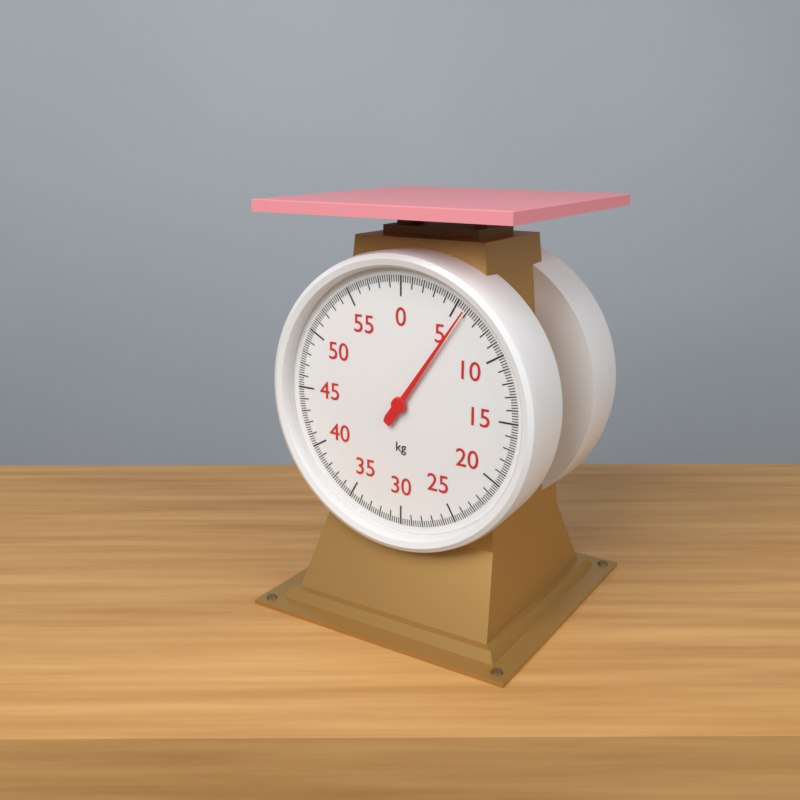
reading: 5.8 kg
